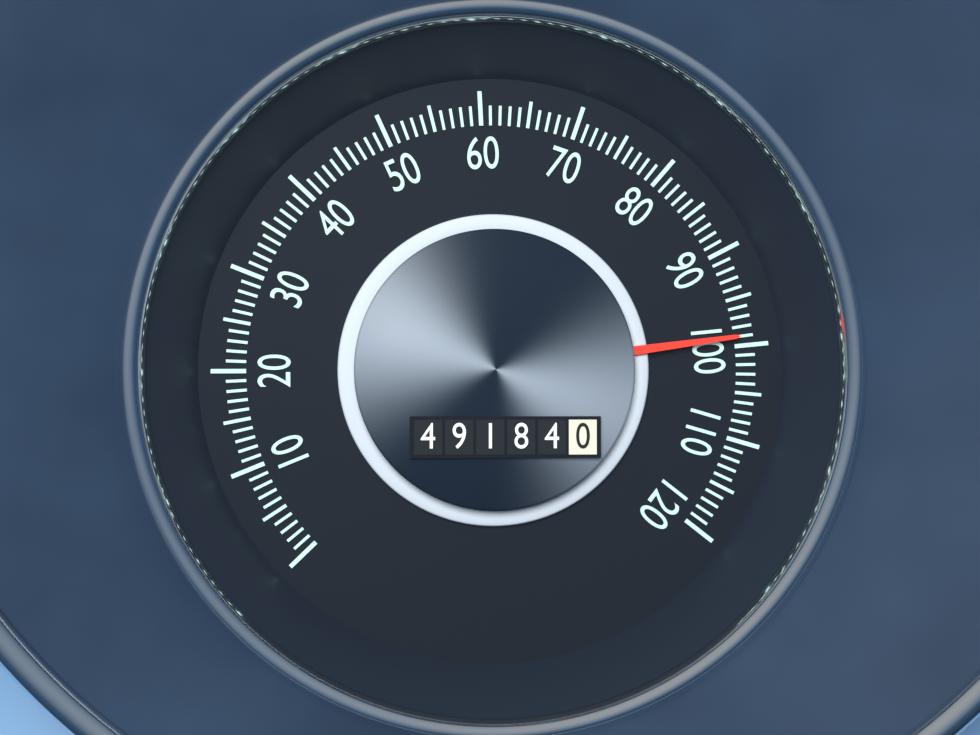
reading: 99 (no unit)
